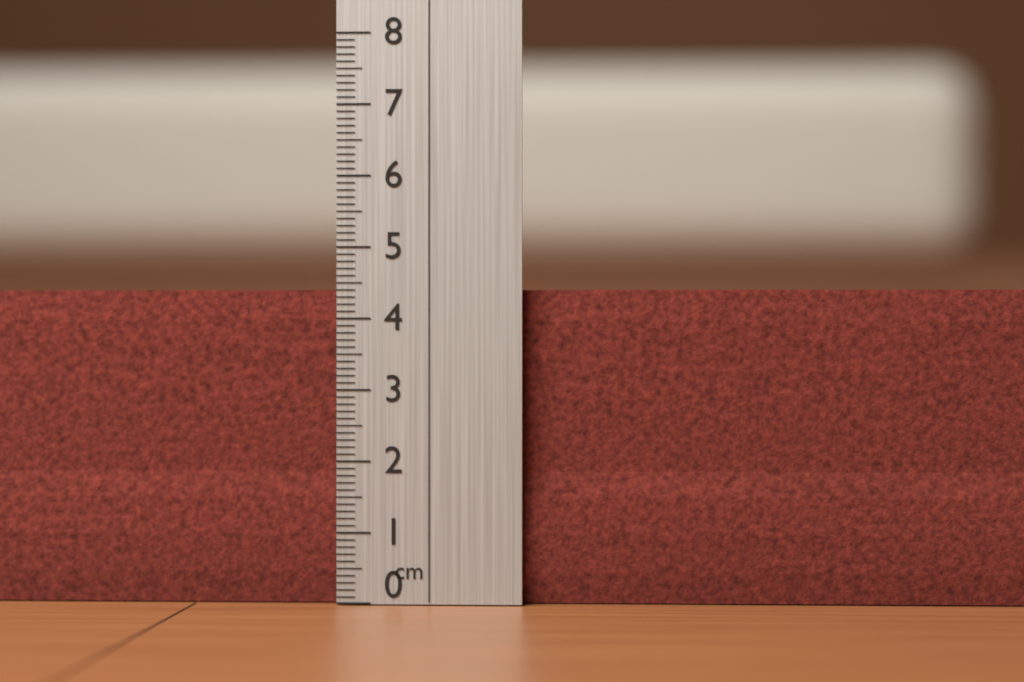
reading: 4.4 cm
